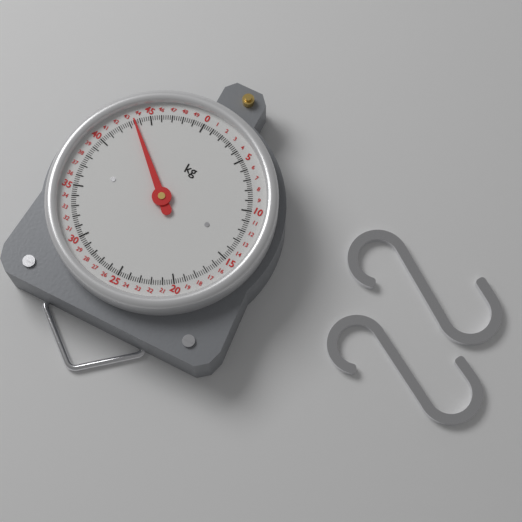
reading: 43.5 kg
